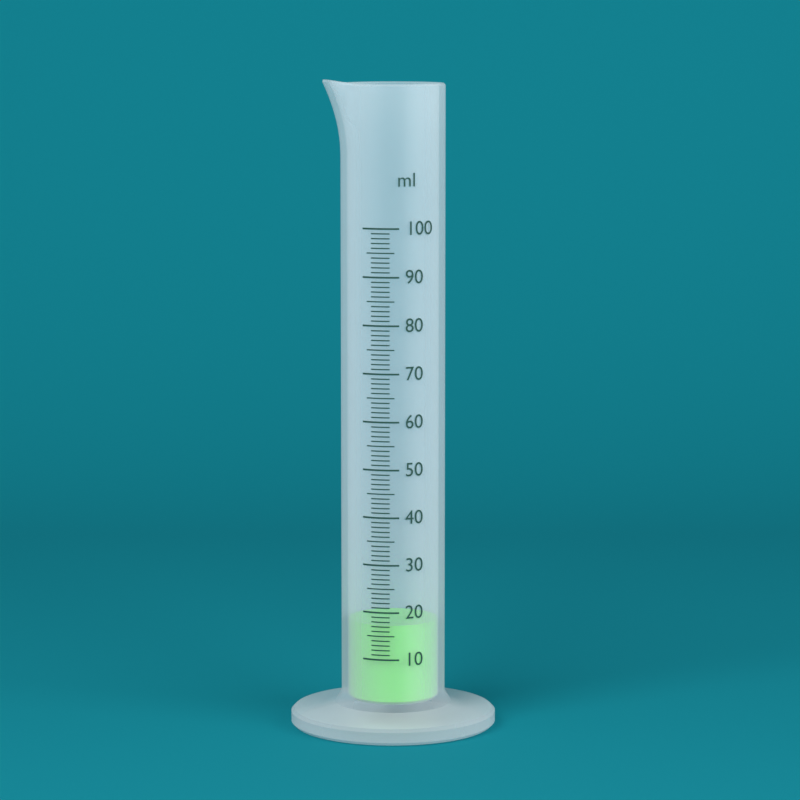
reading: 17 ml
